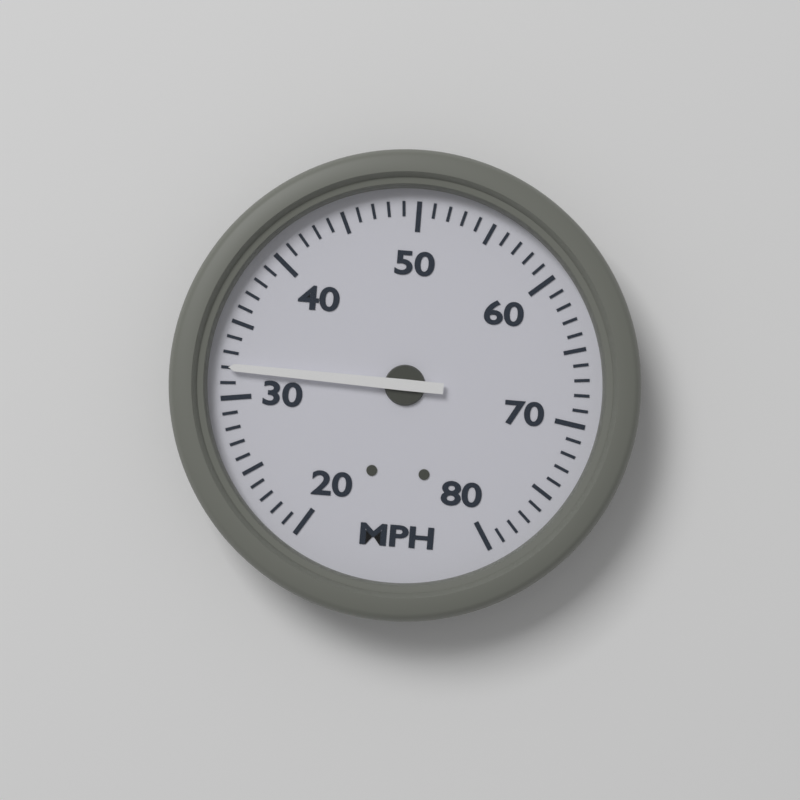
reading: 32 MPH
